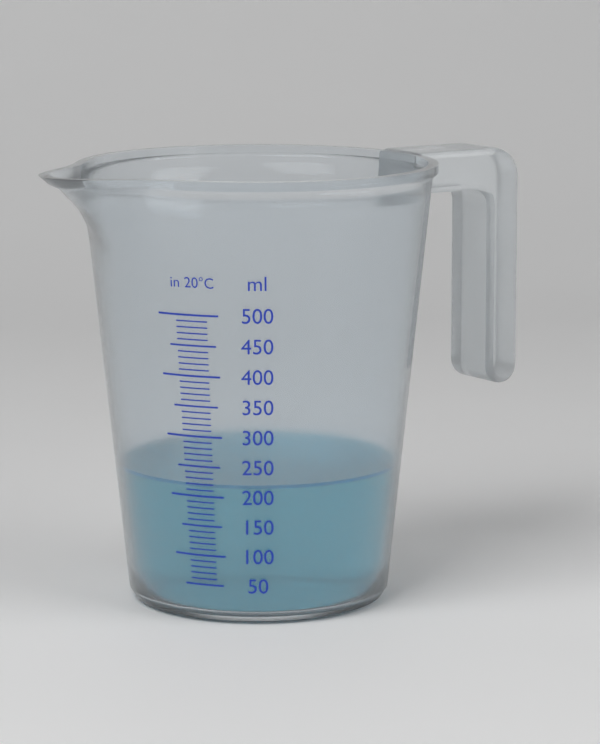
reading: 220 ml
